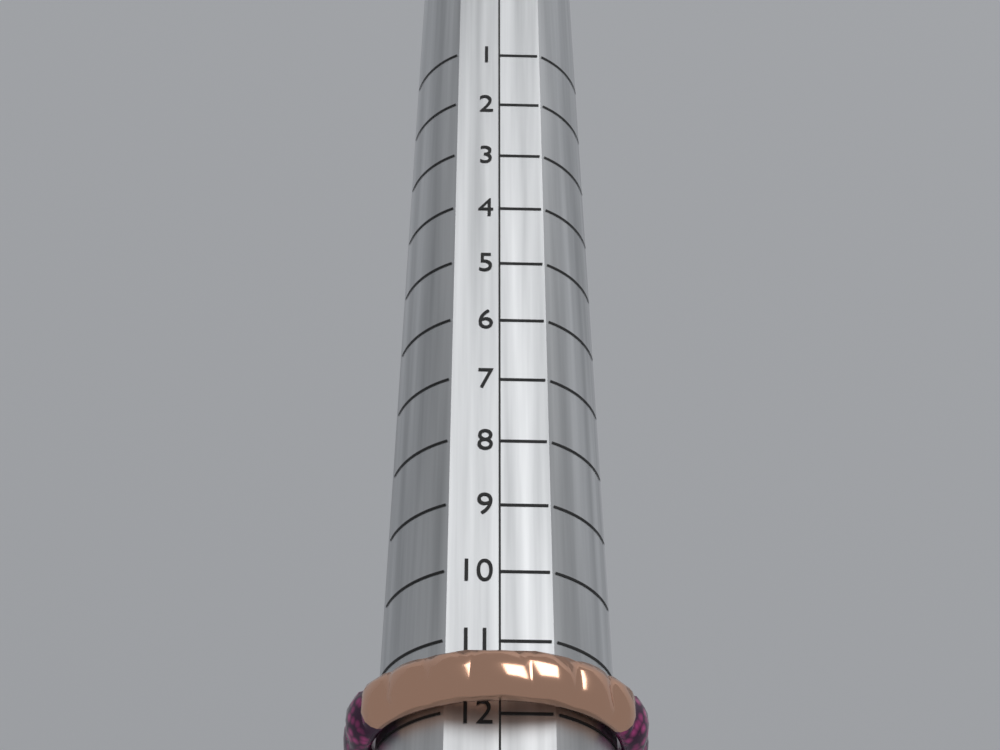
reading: 12 (no unit)
